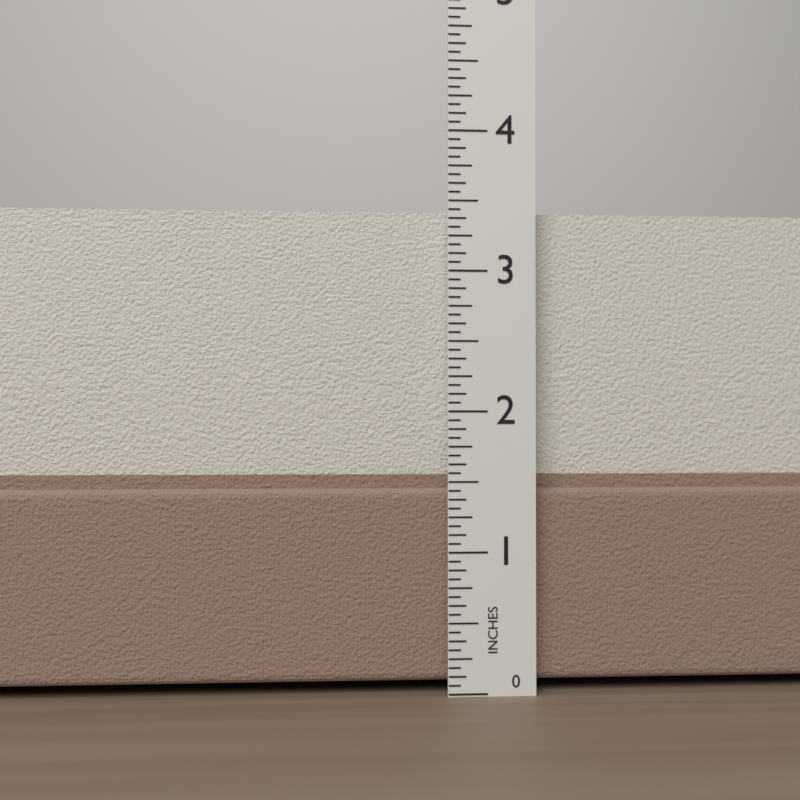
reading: 3.4375 in
